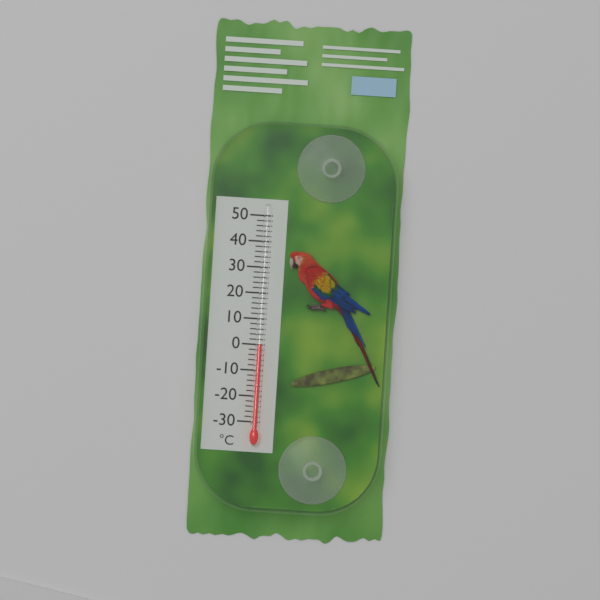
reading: 0 °C
